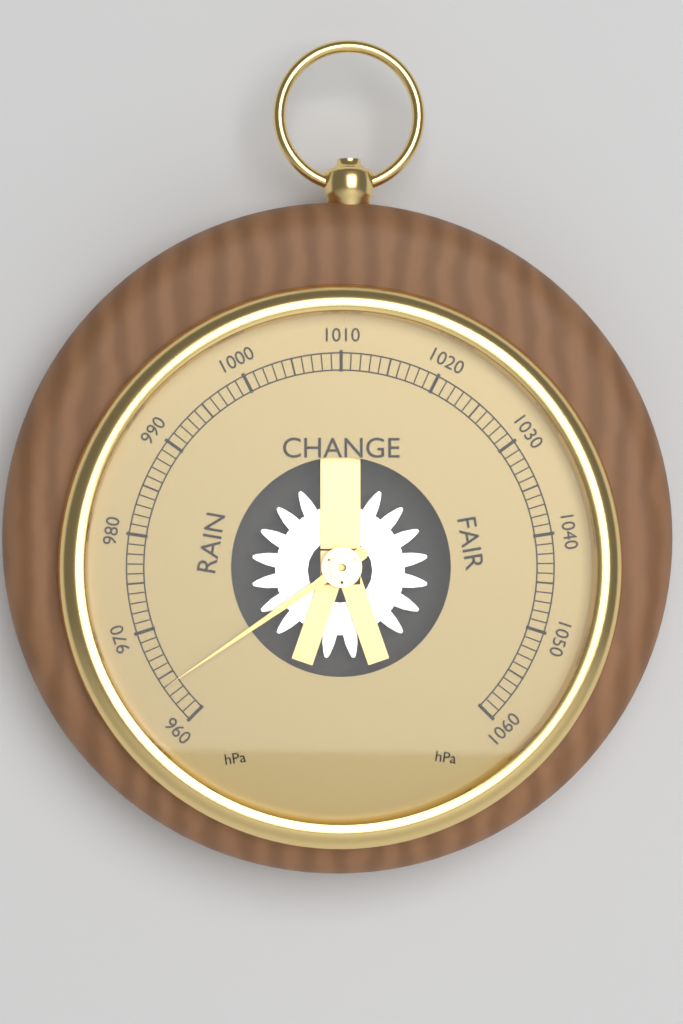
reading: 964 hPa
